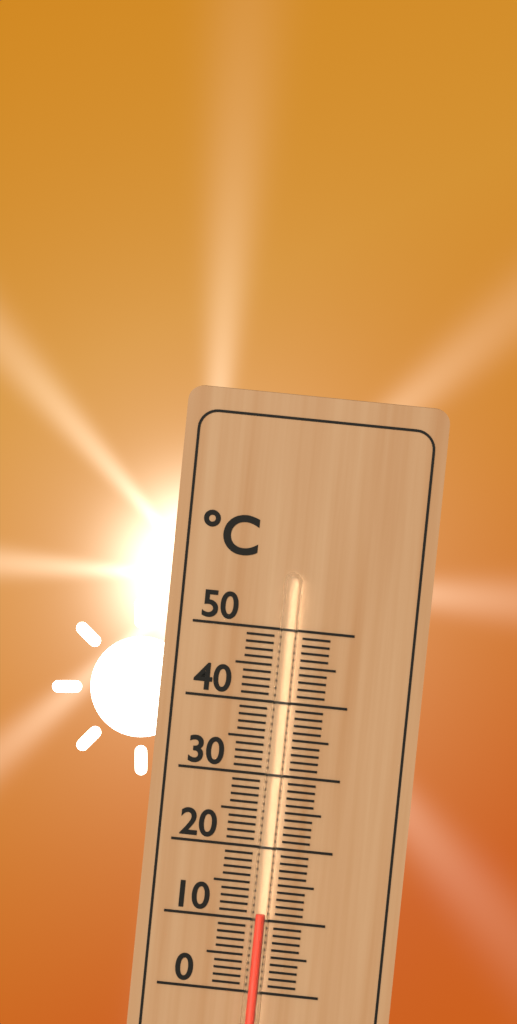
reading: 11 °C
